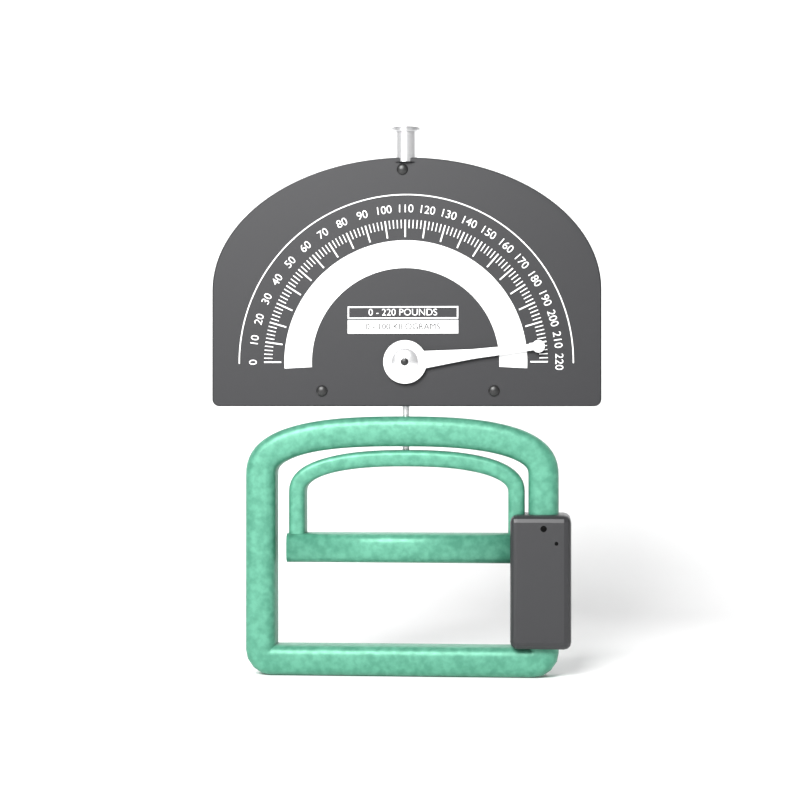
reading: 212 lb
